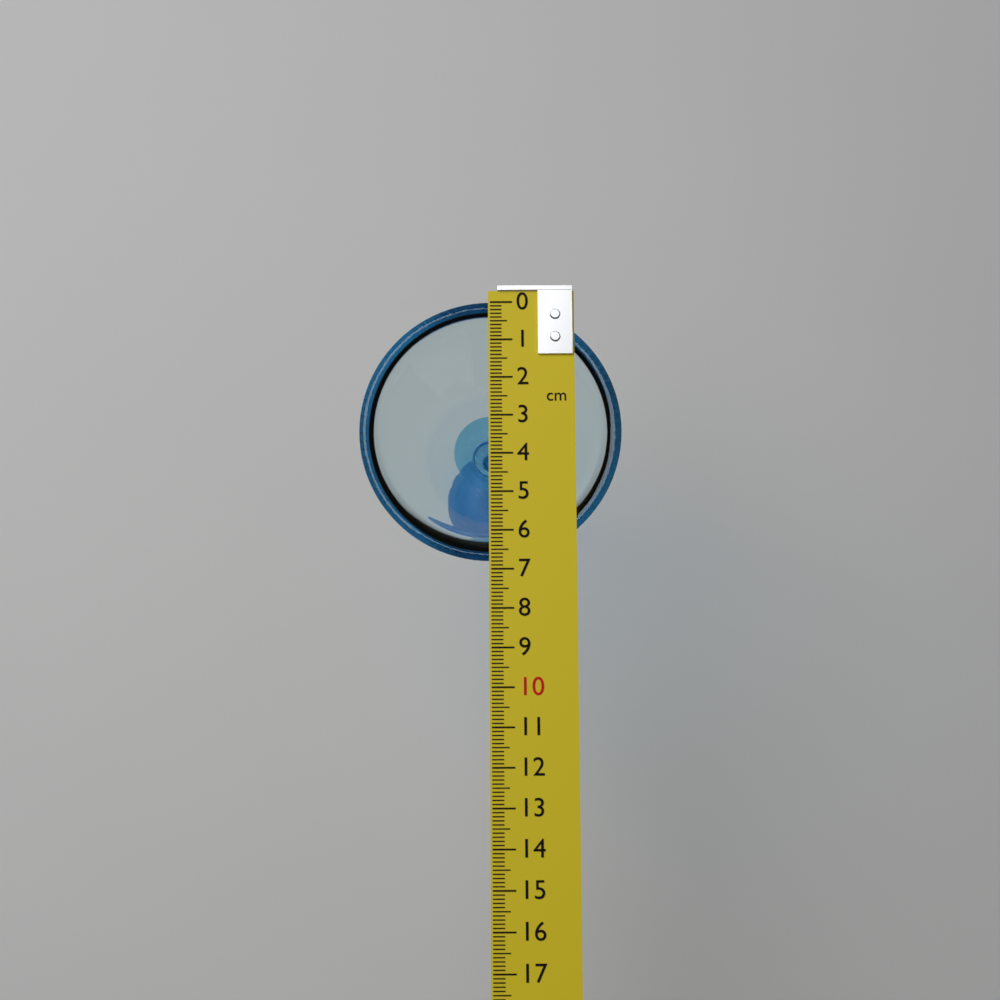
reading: 6.8 cm
